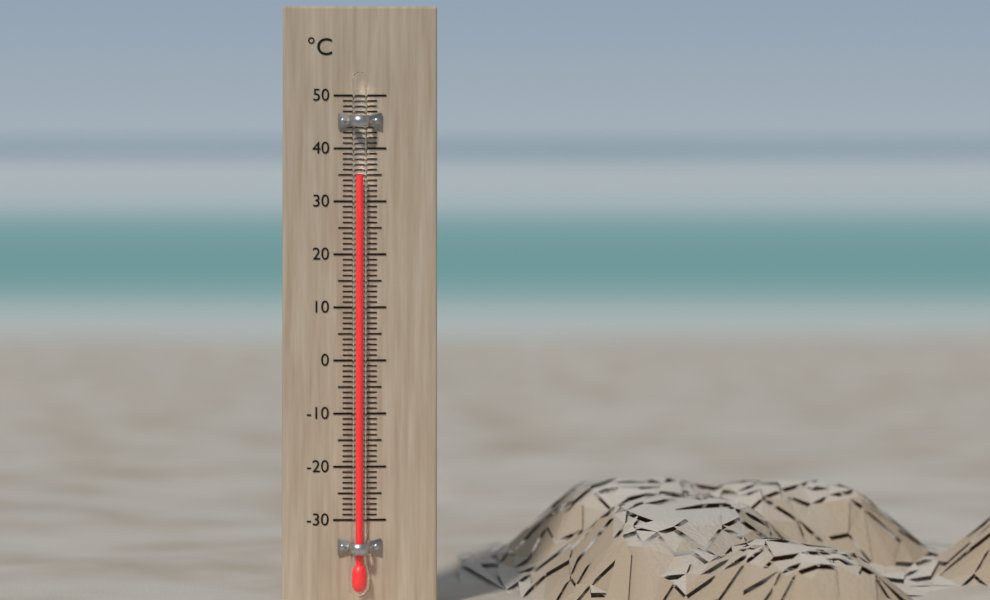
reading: 35 °C
